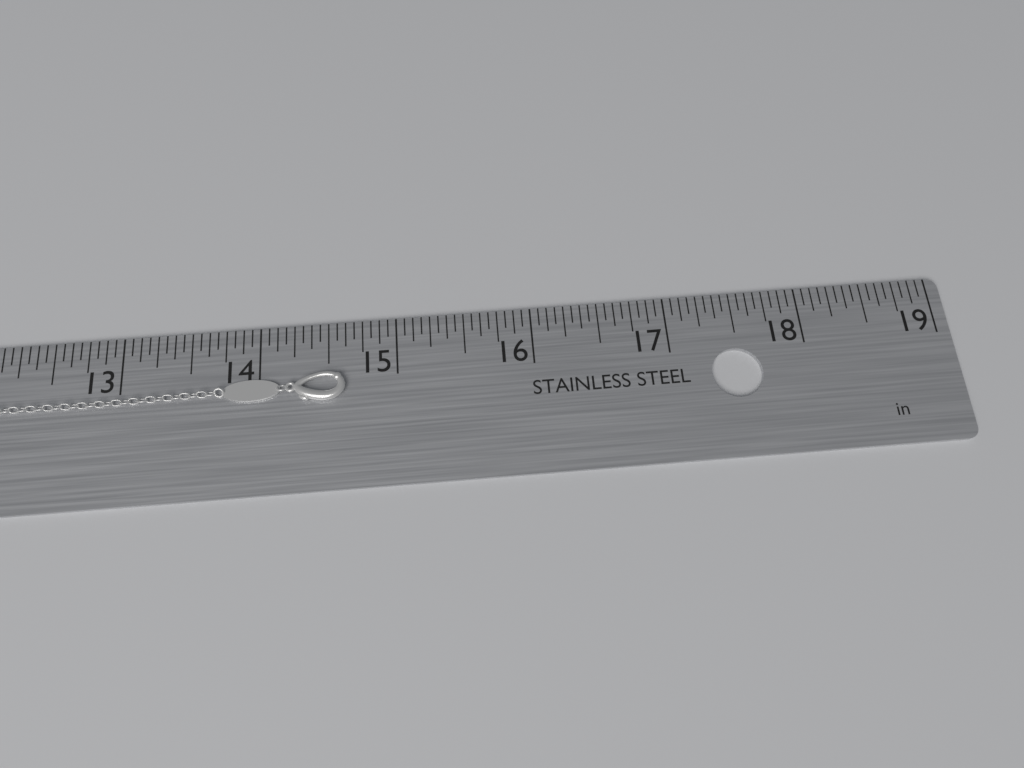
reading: 14.6250 in
